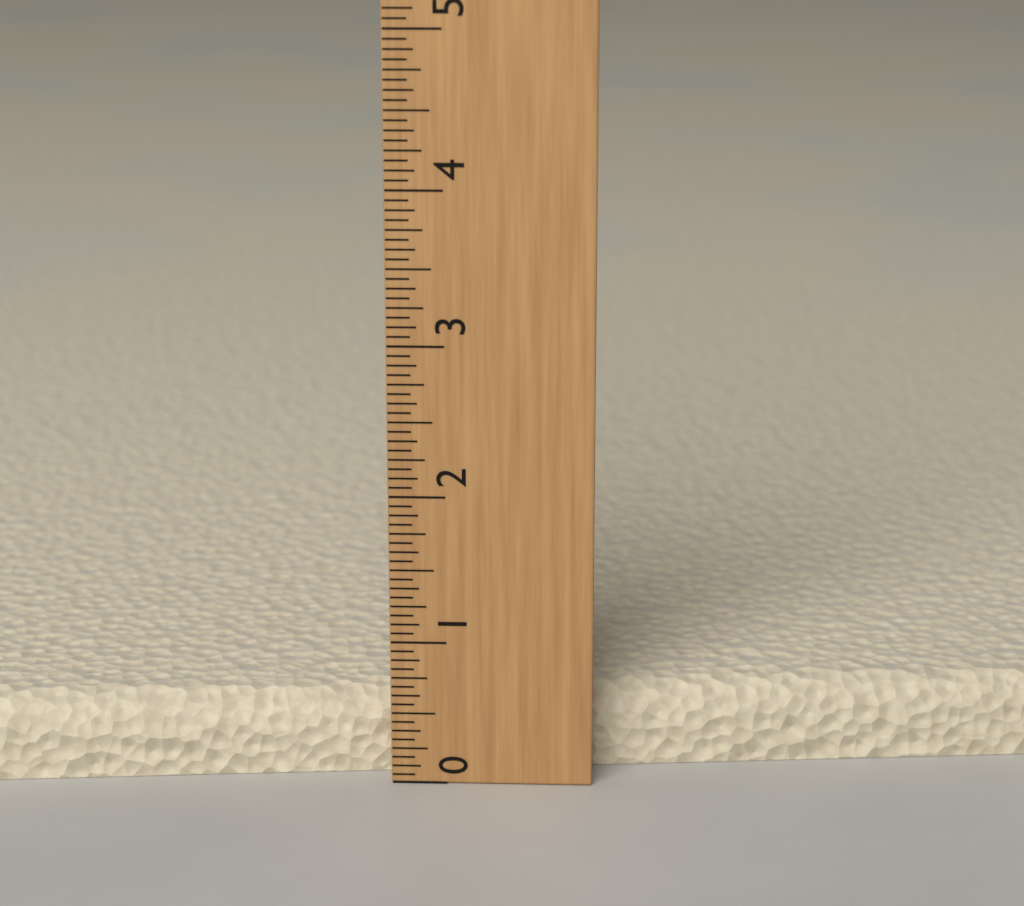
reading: 0.5625 (no unit)
